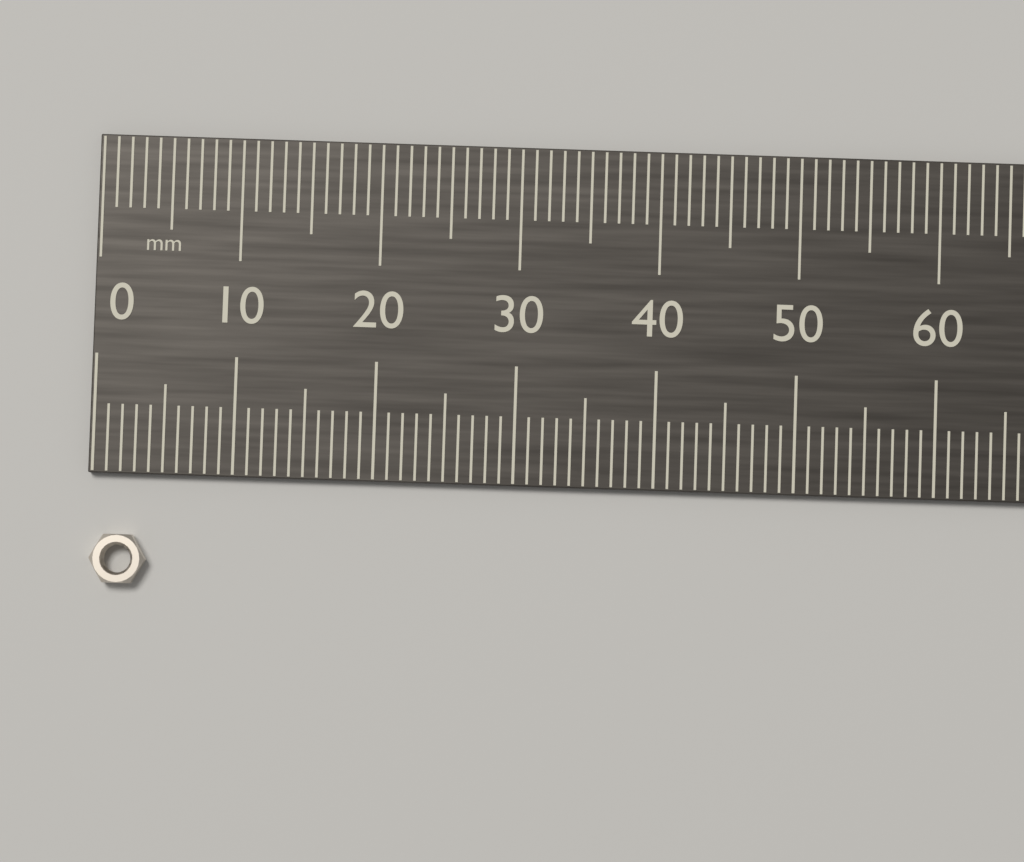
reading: 4 mm
